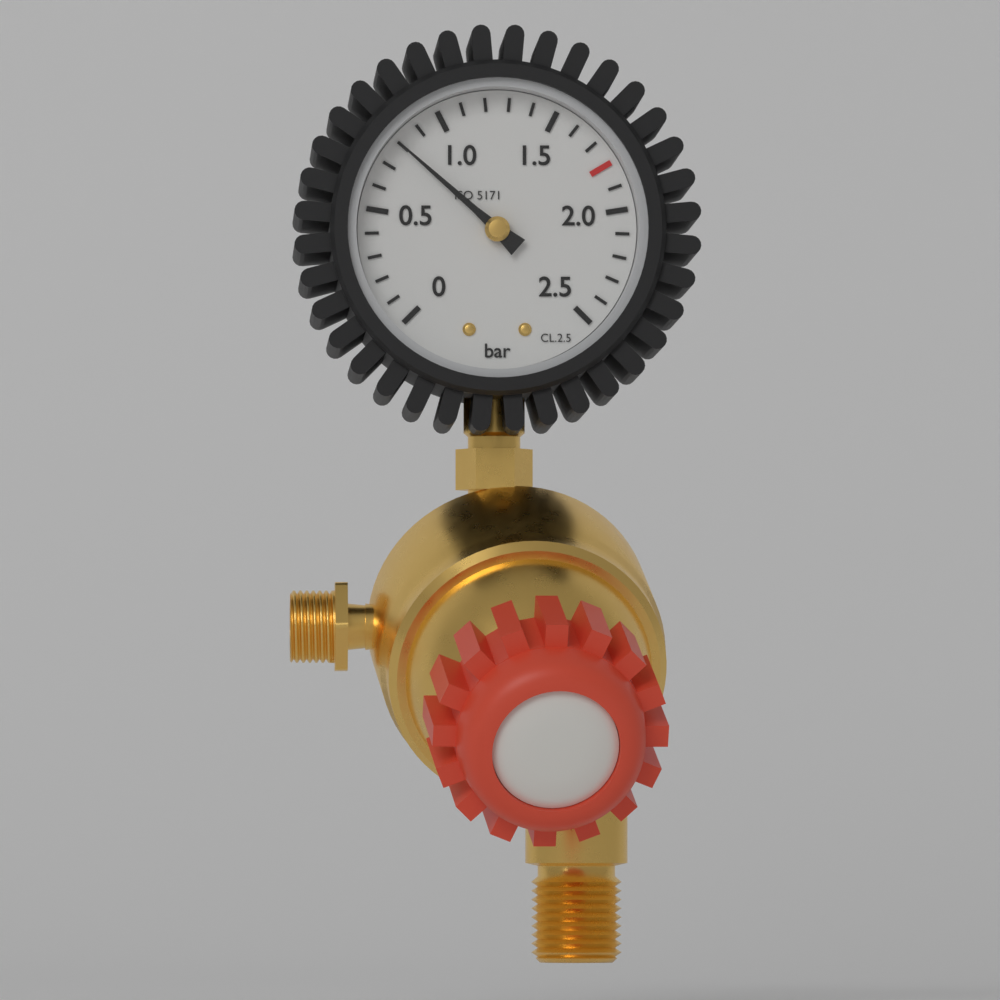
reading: 0.8 bar
